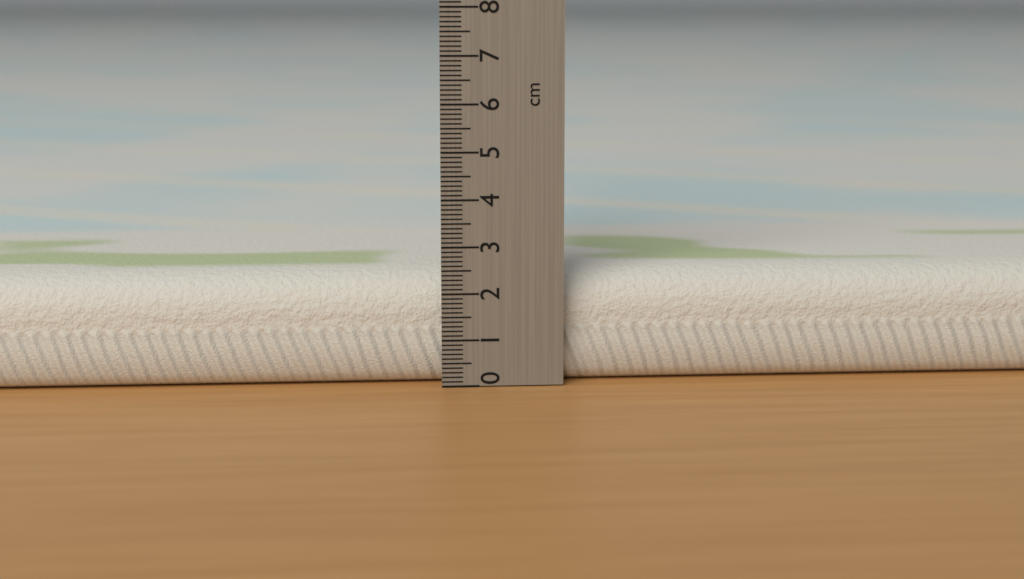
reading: 2.4 cm
